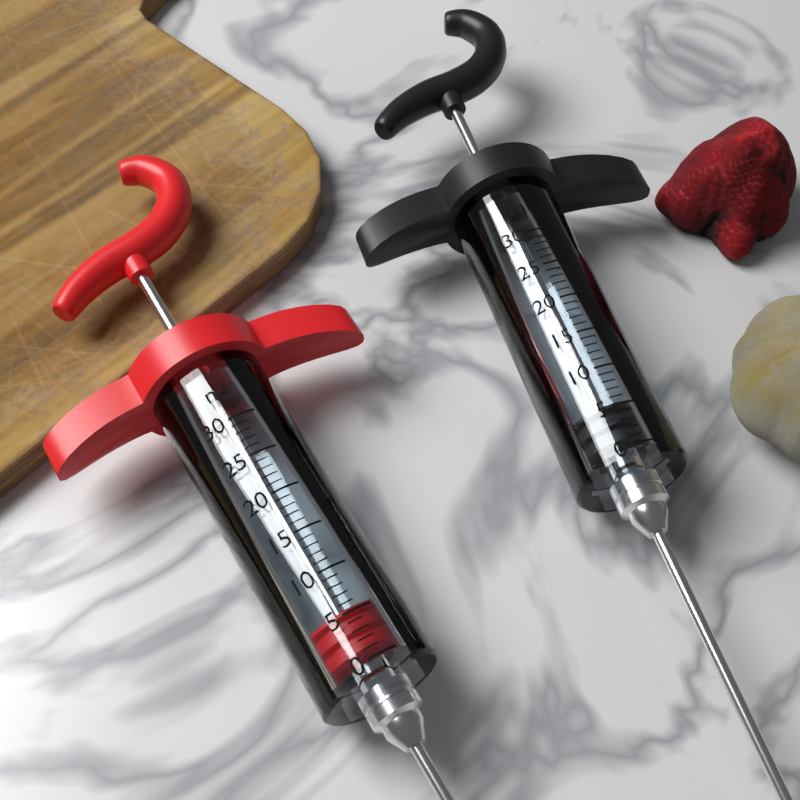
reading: 1 ml
